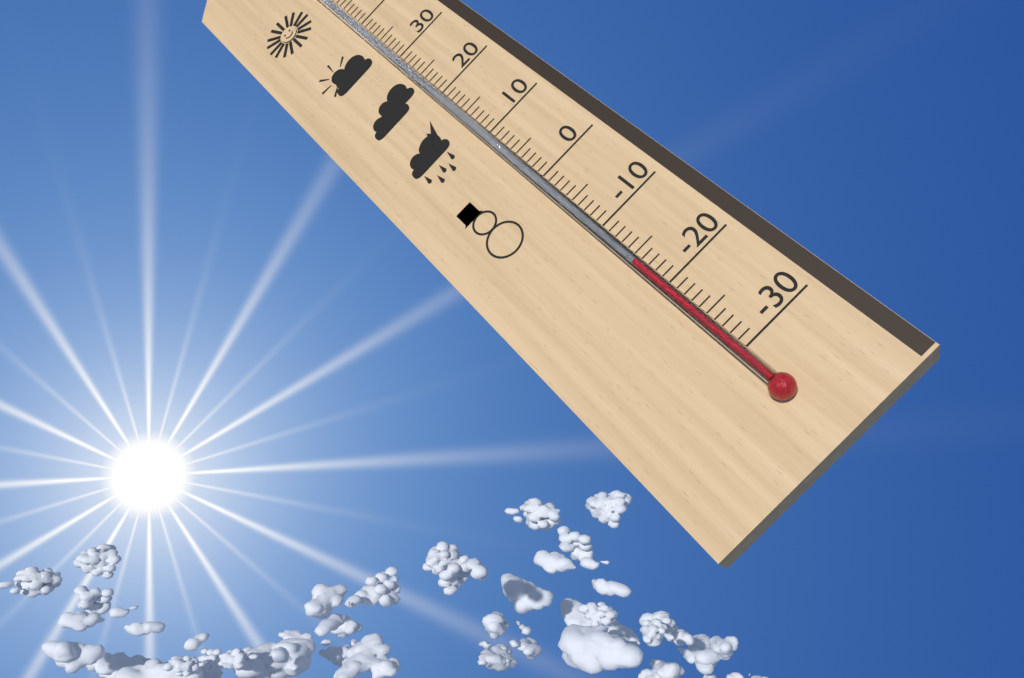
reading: -16 °C
